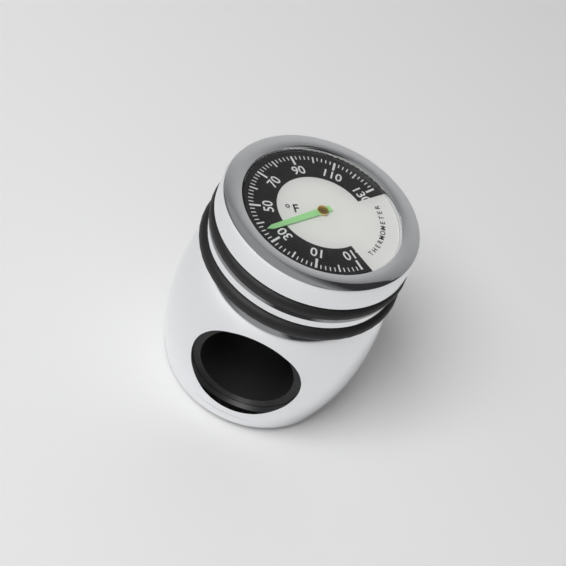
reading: 36 °F
